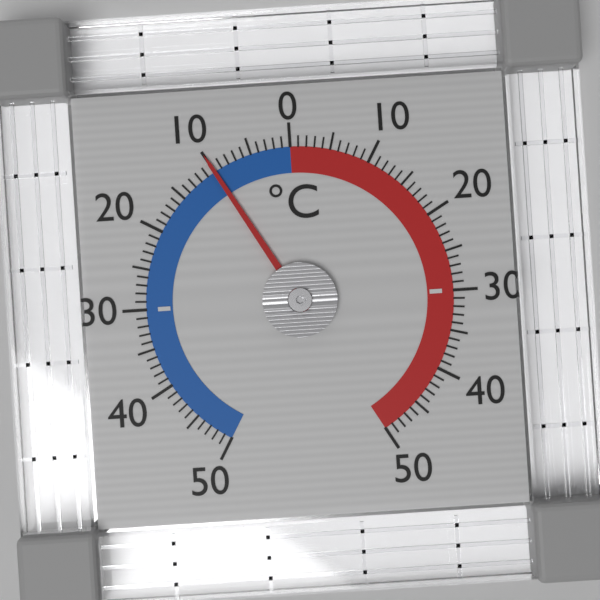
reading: -10 °C
